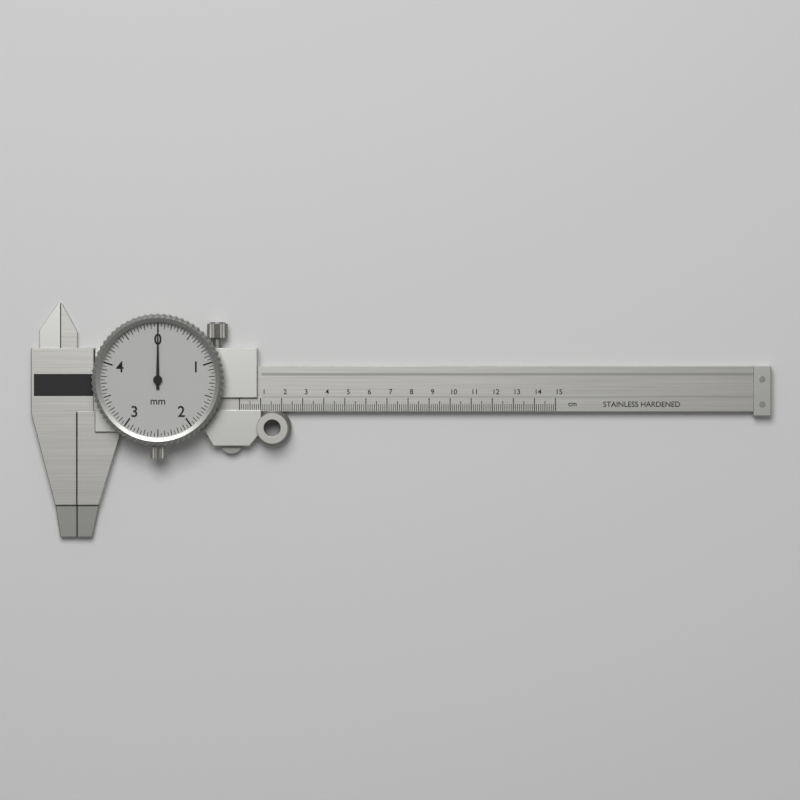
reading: 0.00 mm
